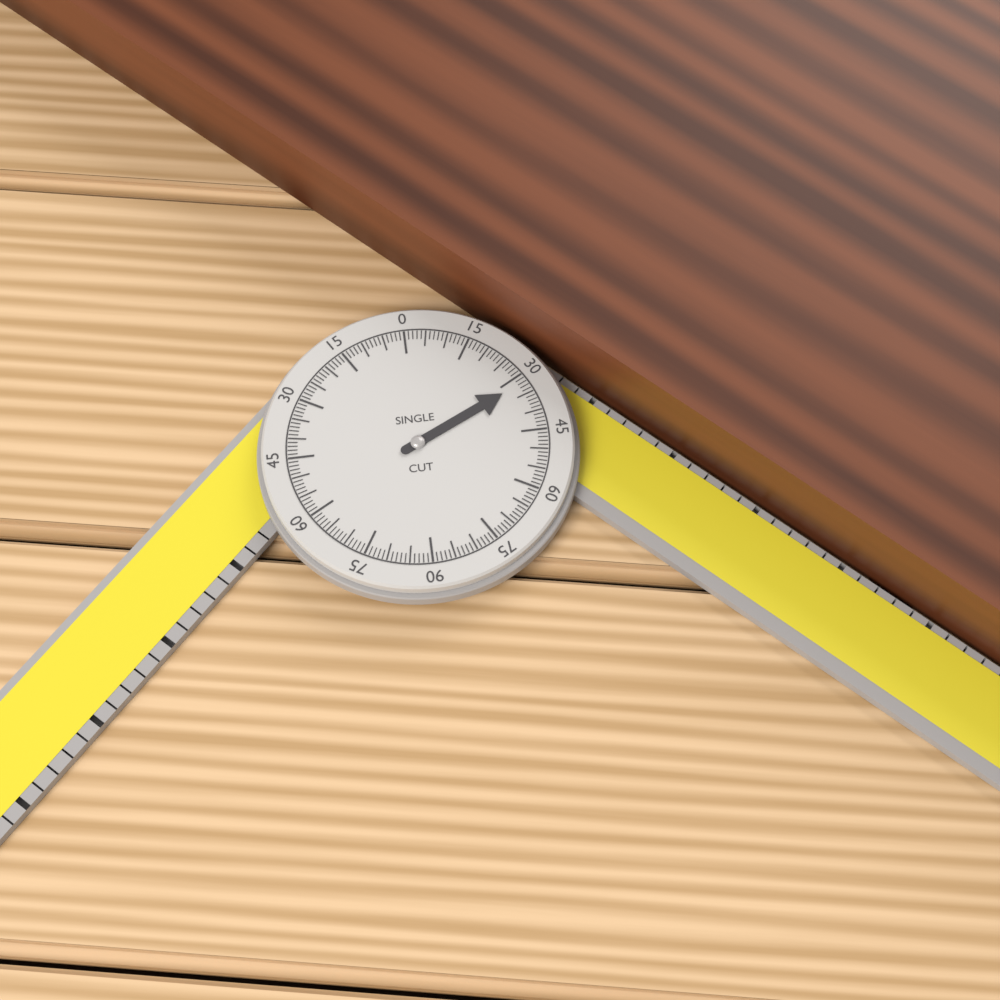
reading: 32 °
